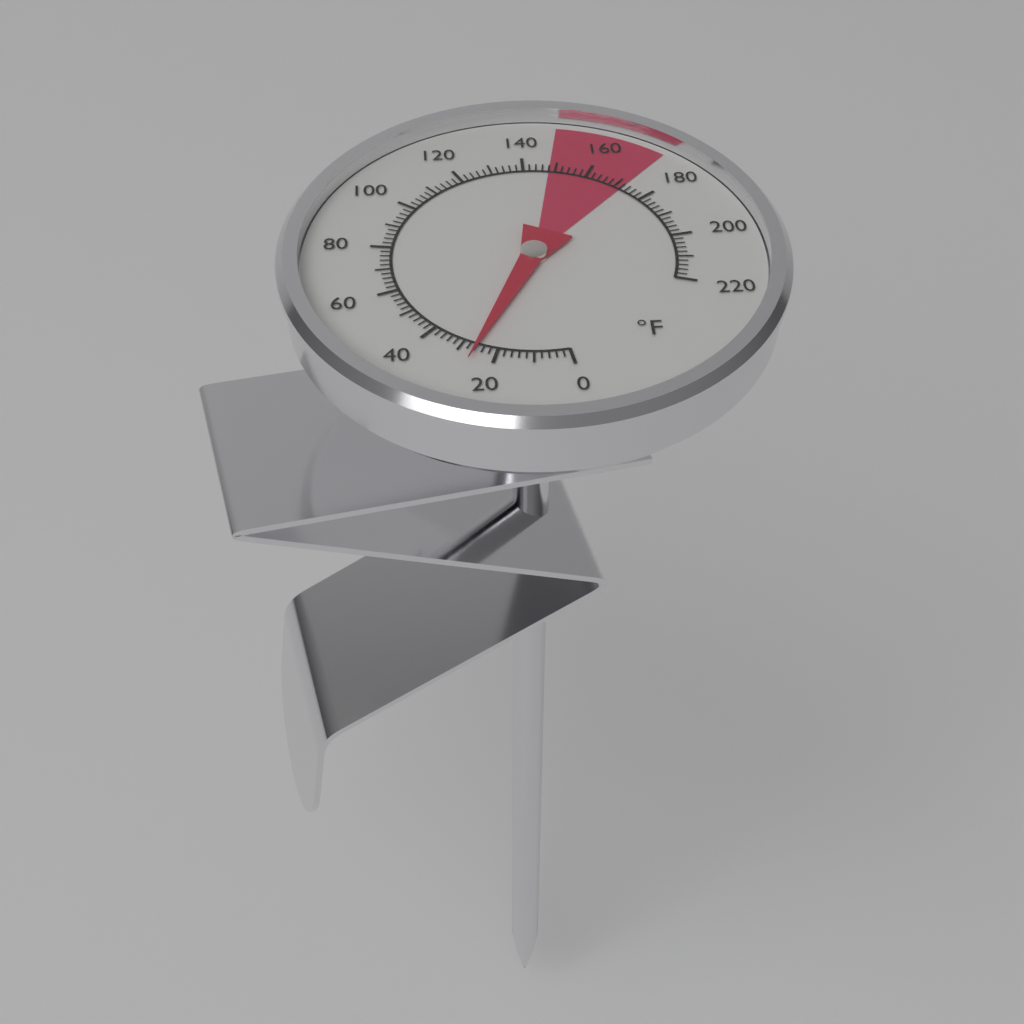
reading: 26 °F
